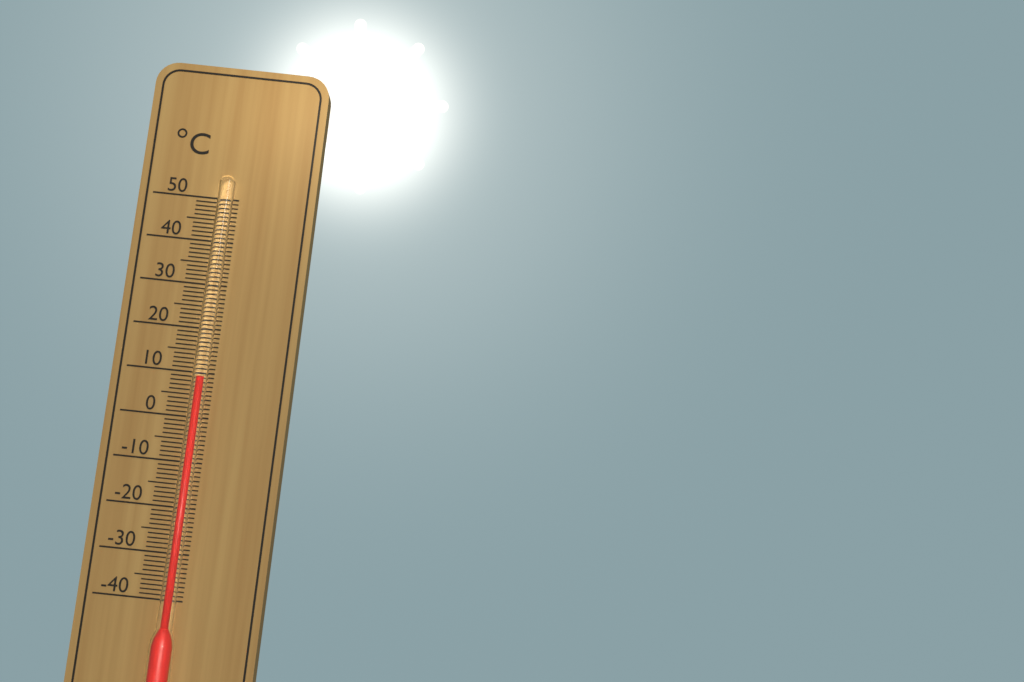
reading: 9 °C
